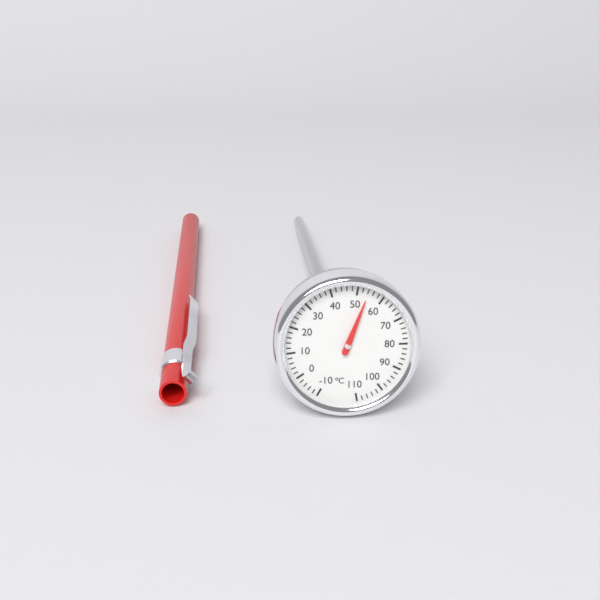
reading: 54 °C
